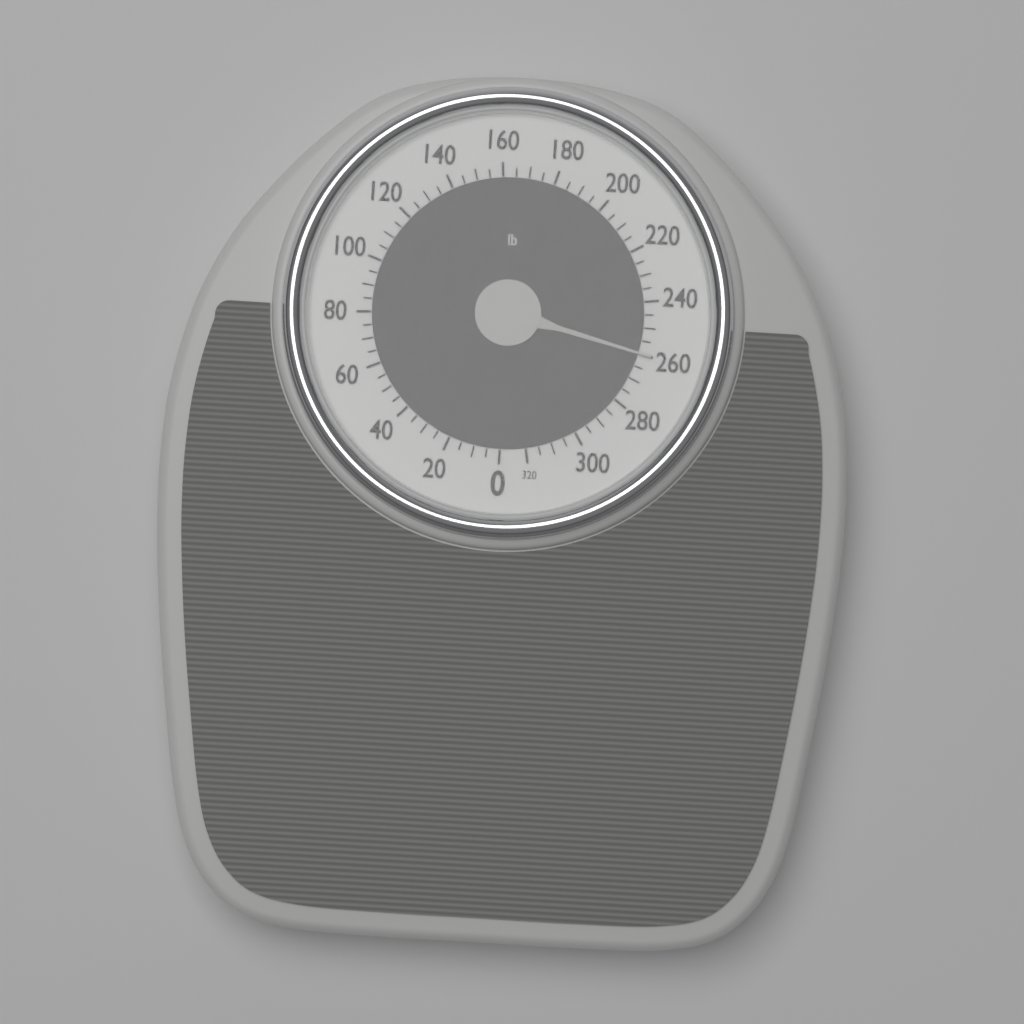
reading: 260 lb
